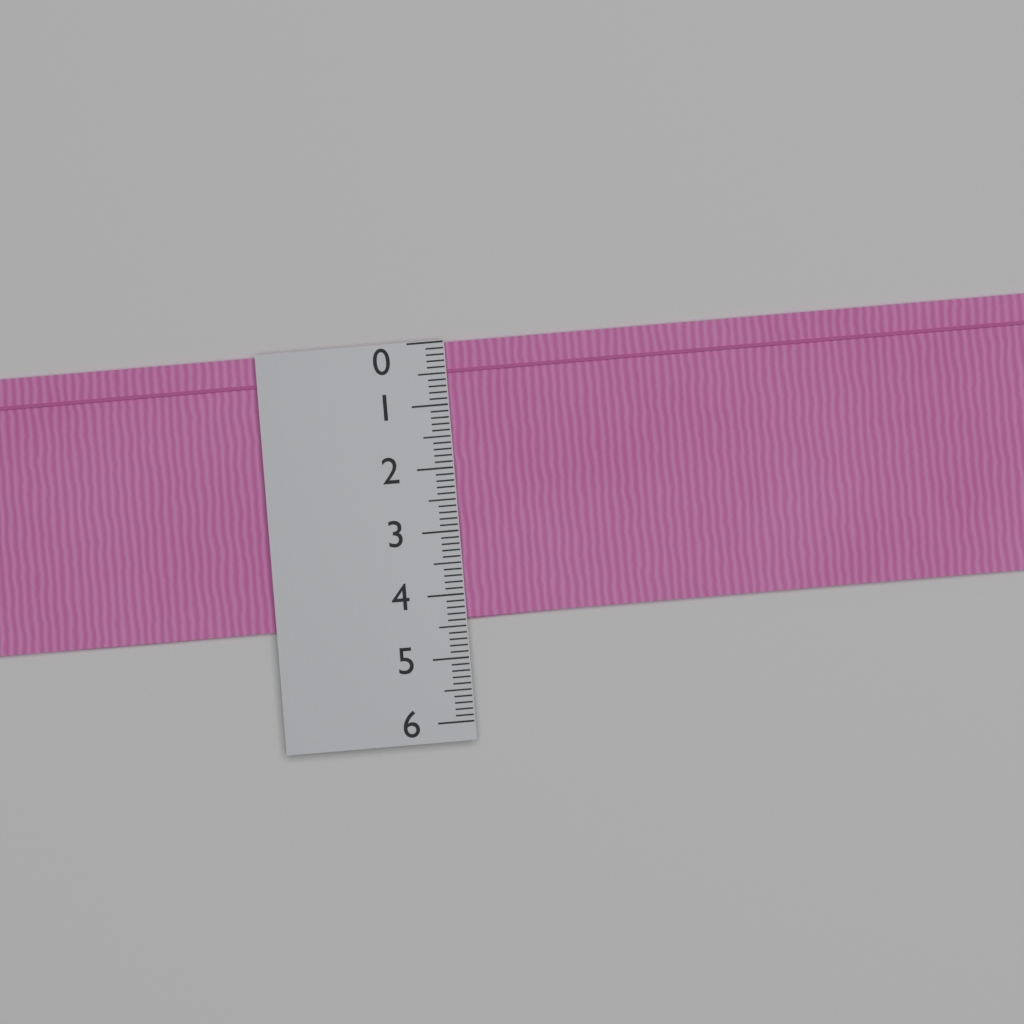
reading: 4.4 (no unit)
